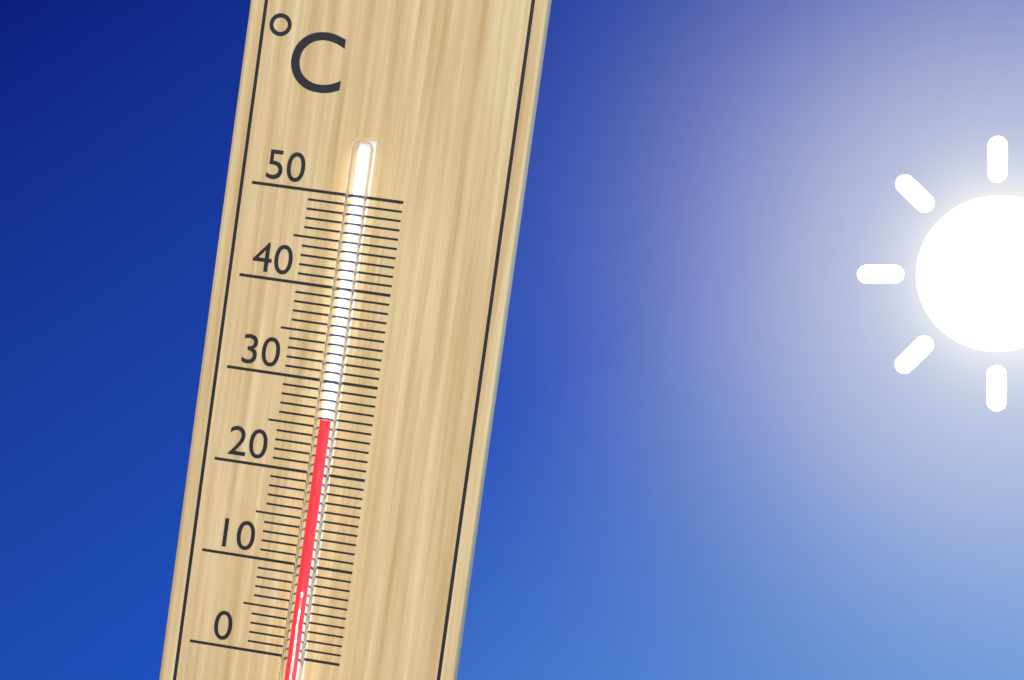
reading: 26 °C
